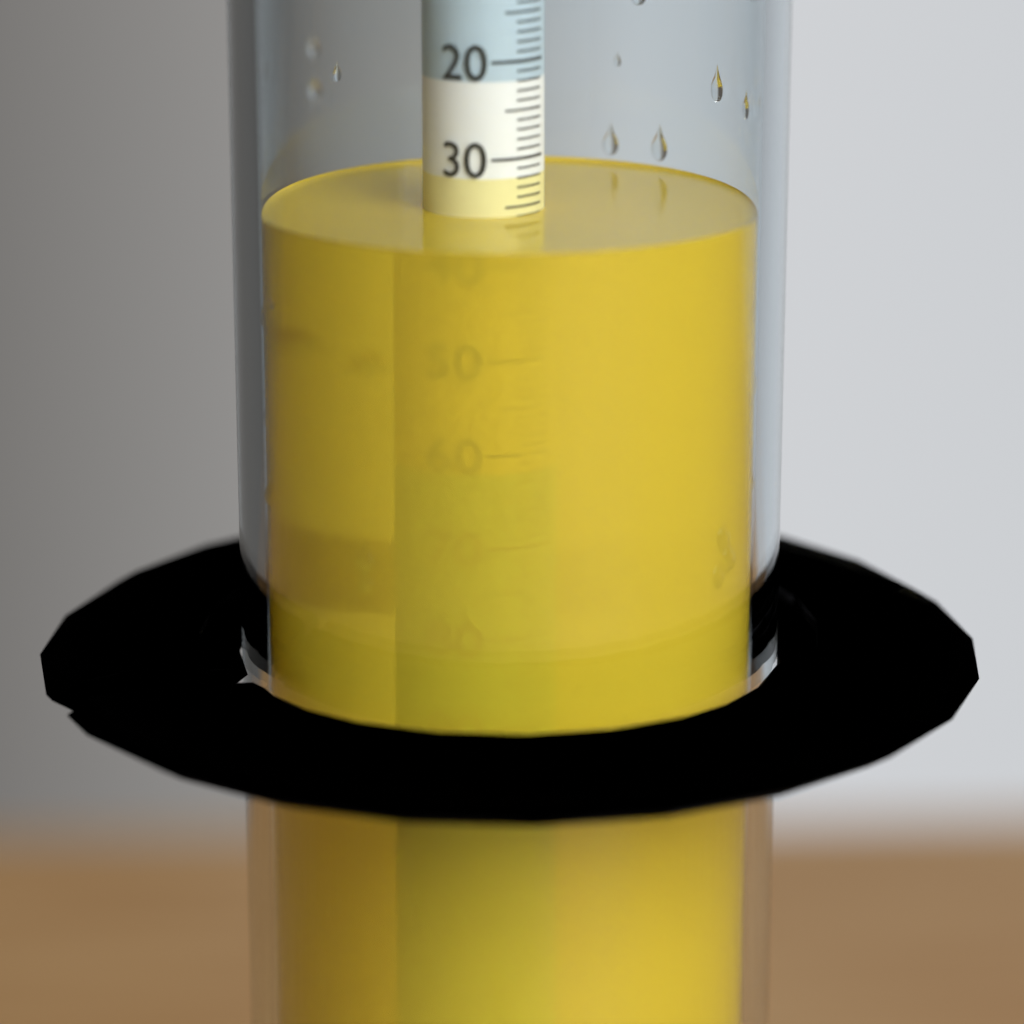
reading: 36 (no unit)
